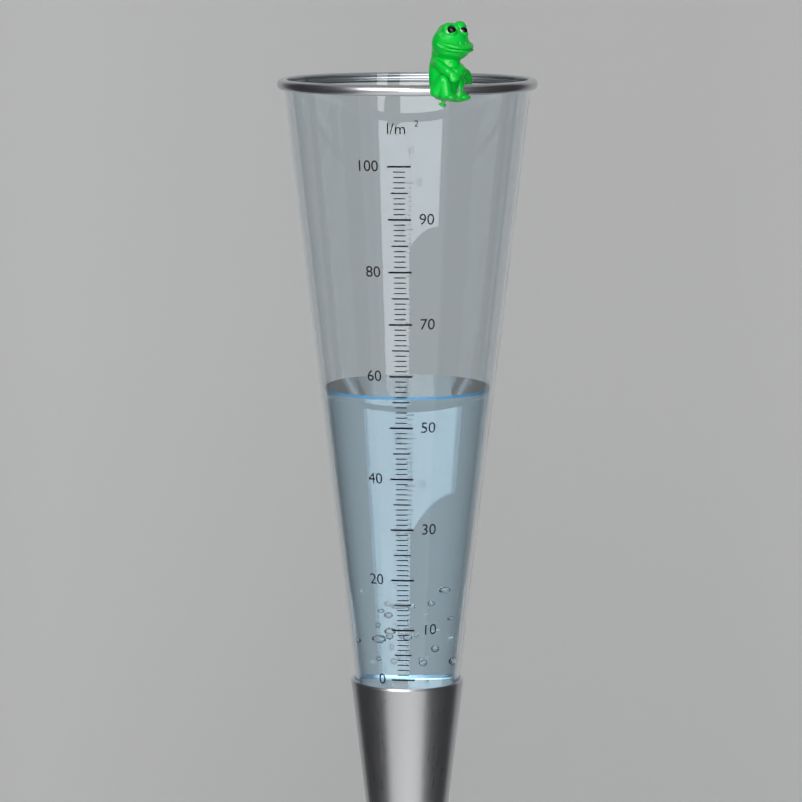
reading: 56 l/m²
